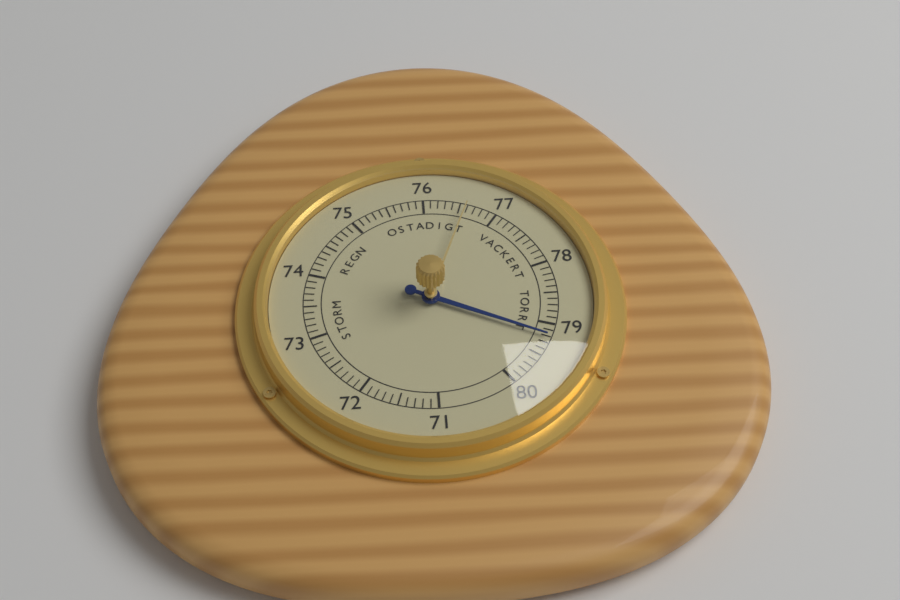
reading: 79.2 (no unit)
